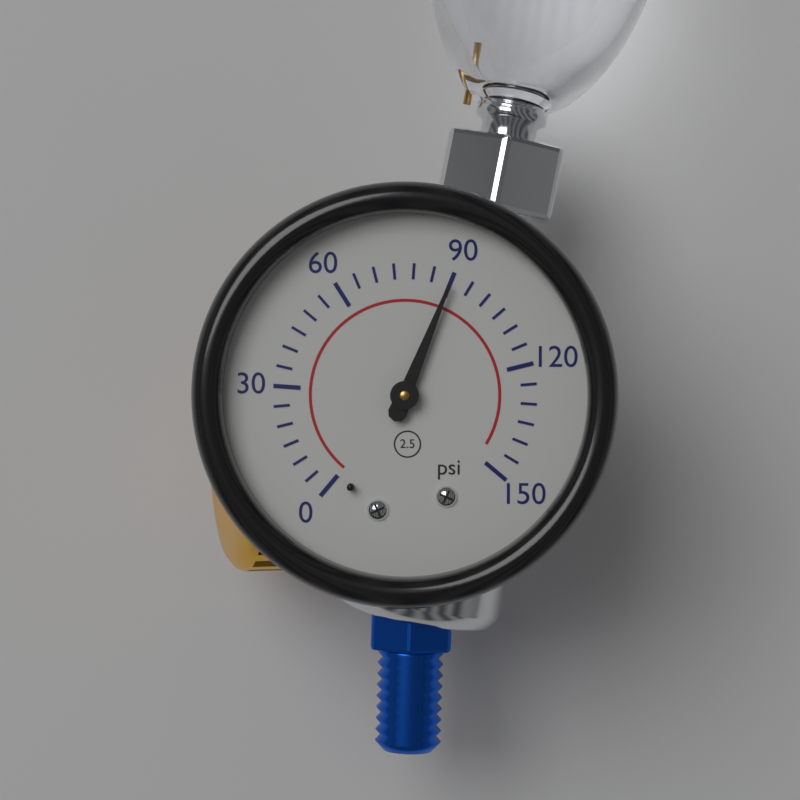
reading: 90 psi
